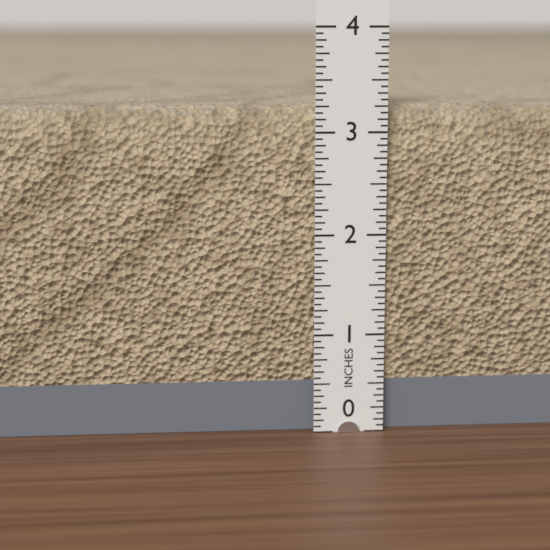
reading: 3.2500 in
